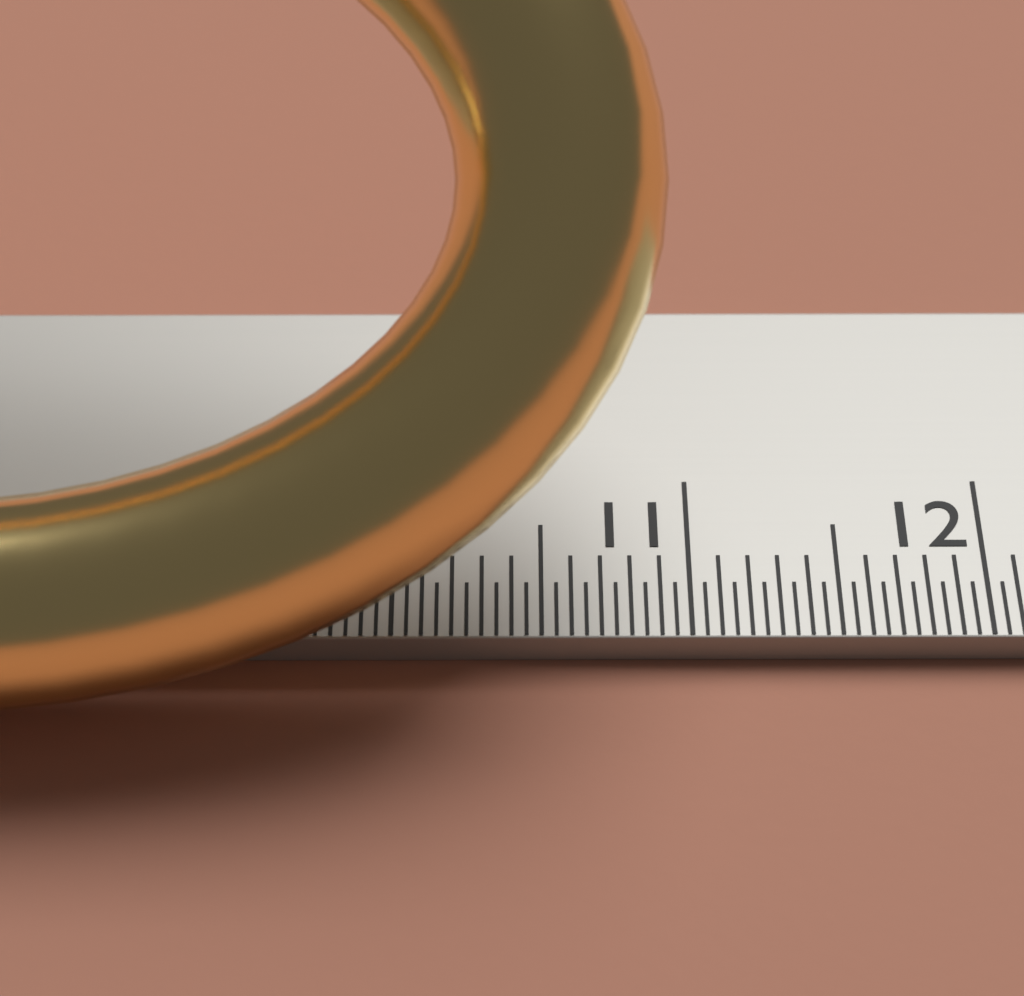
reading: 10.90 cm
